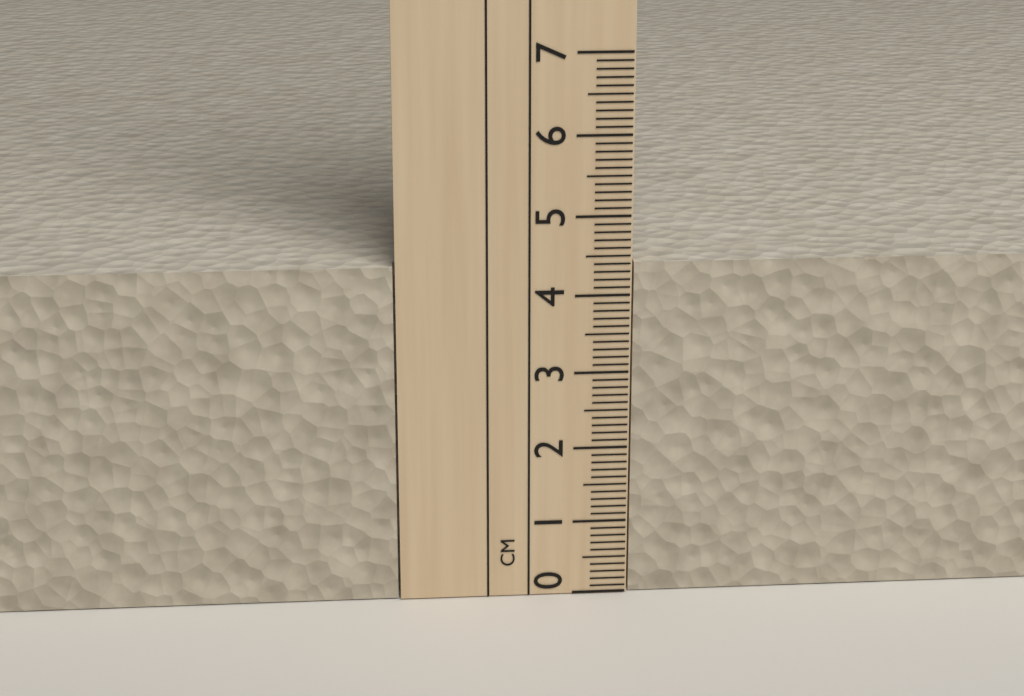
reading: 4.4 cm
